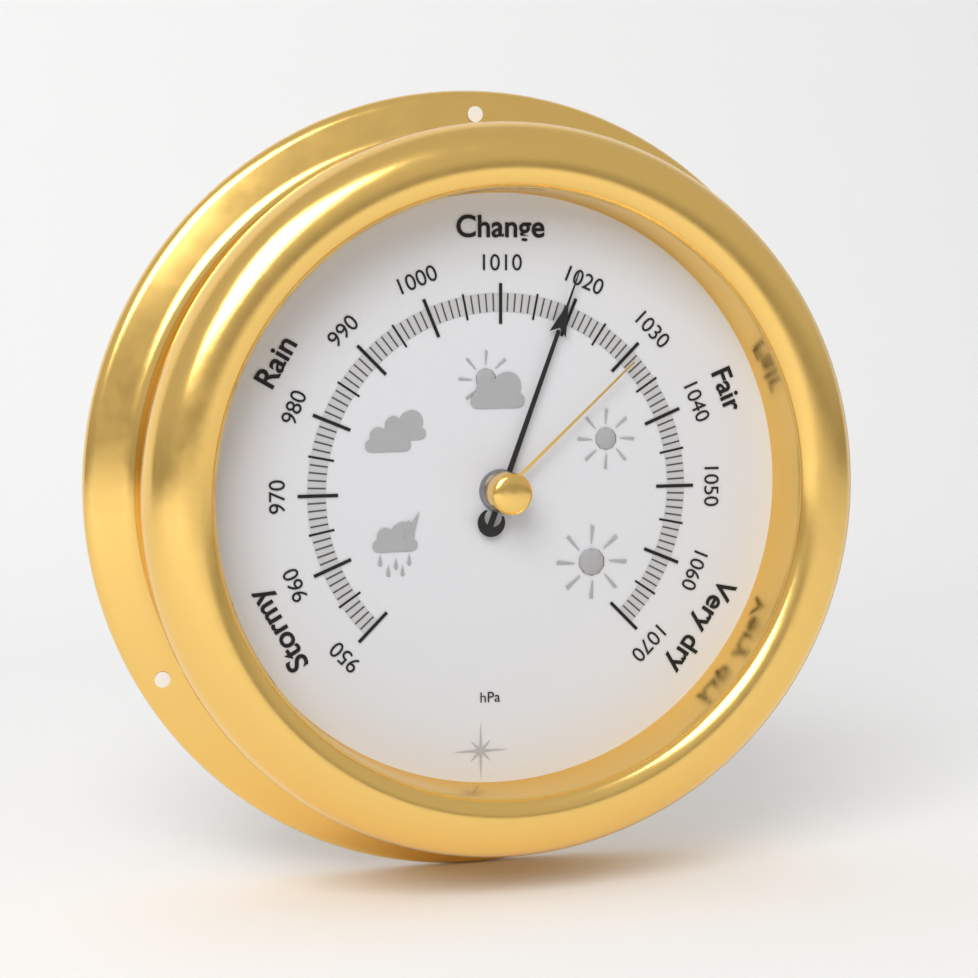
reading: 1019 hPa
